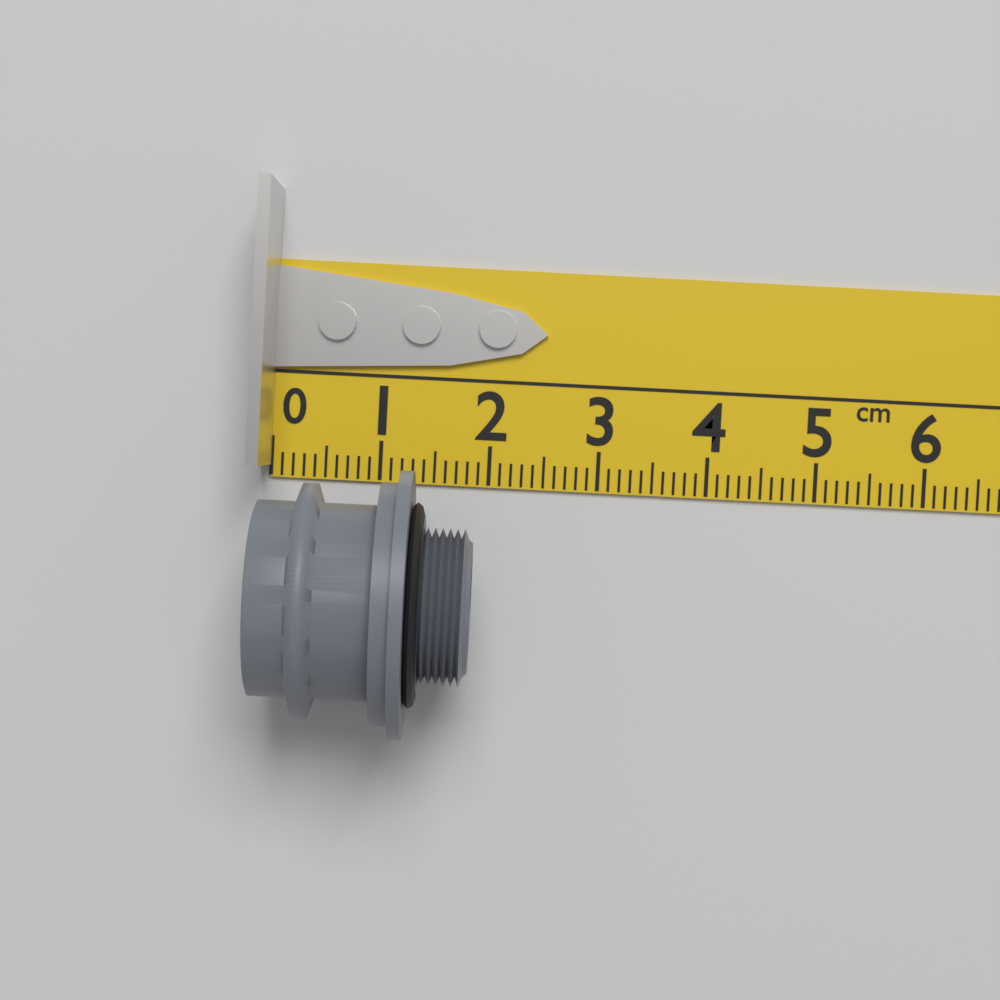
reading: 1.9 cm
